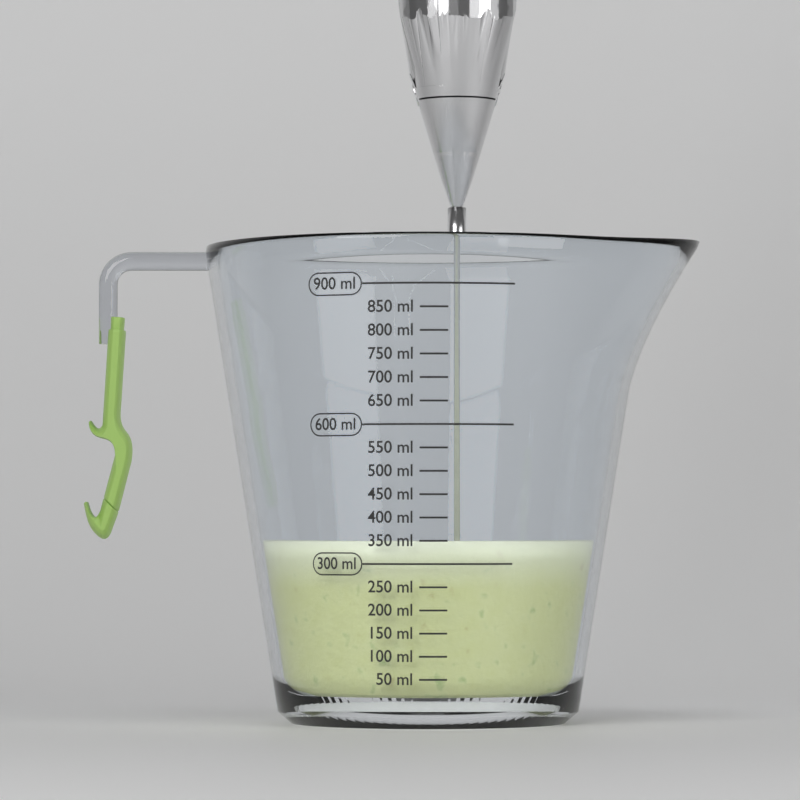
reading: 350 ml
